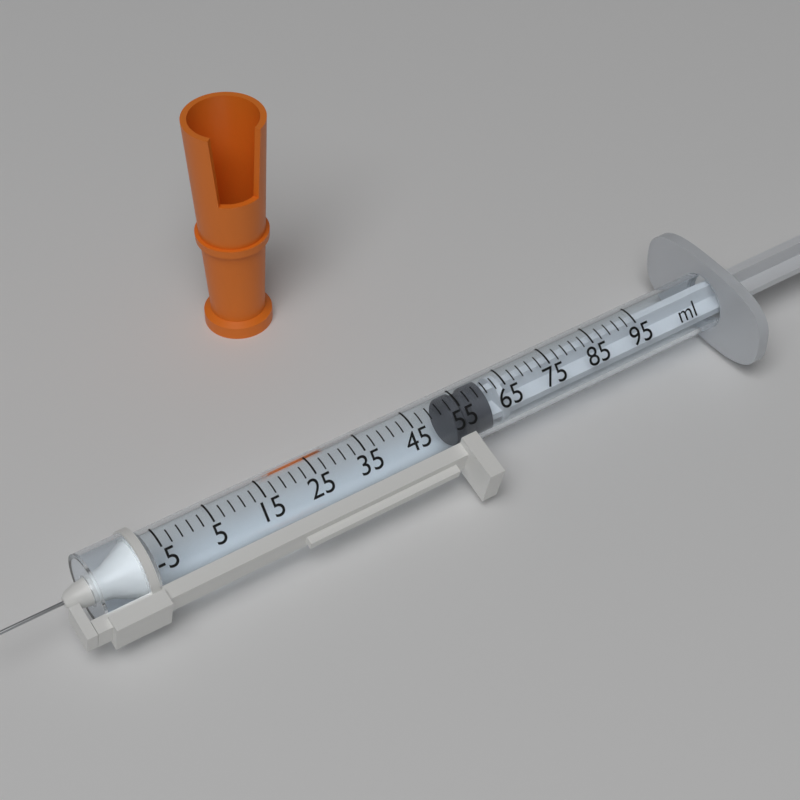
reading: 53 ml
